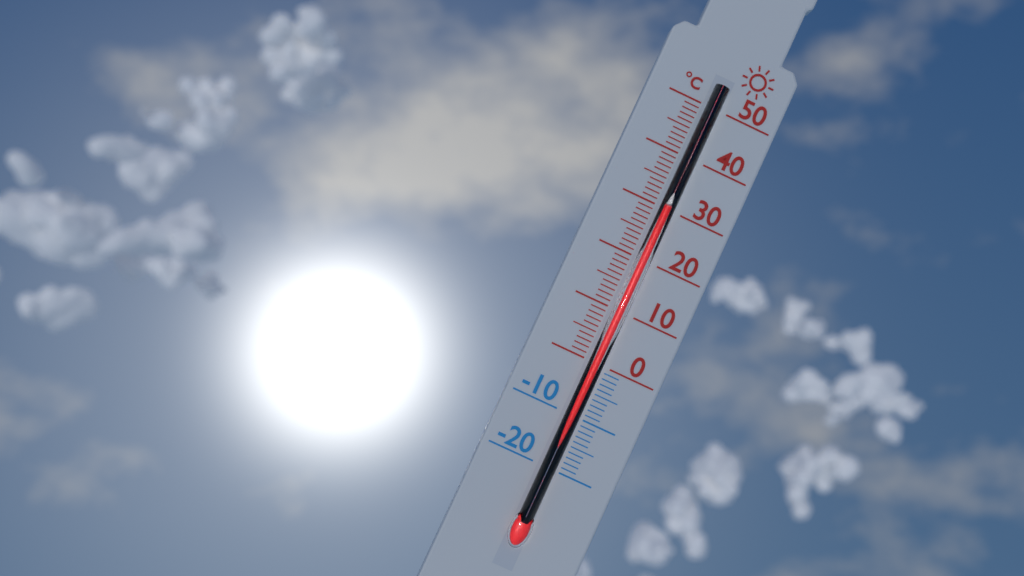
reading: 30 °C
